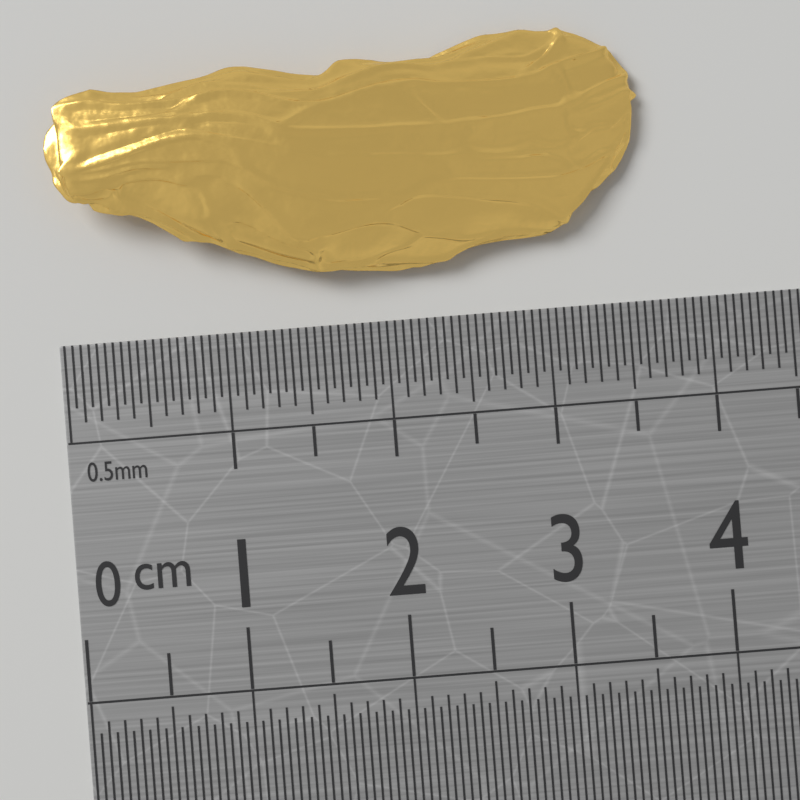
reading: 3.65 cm
